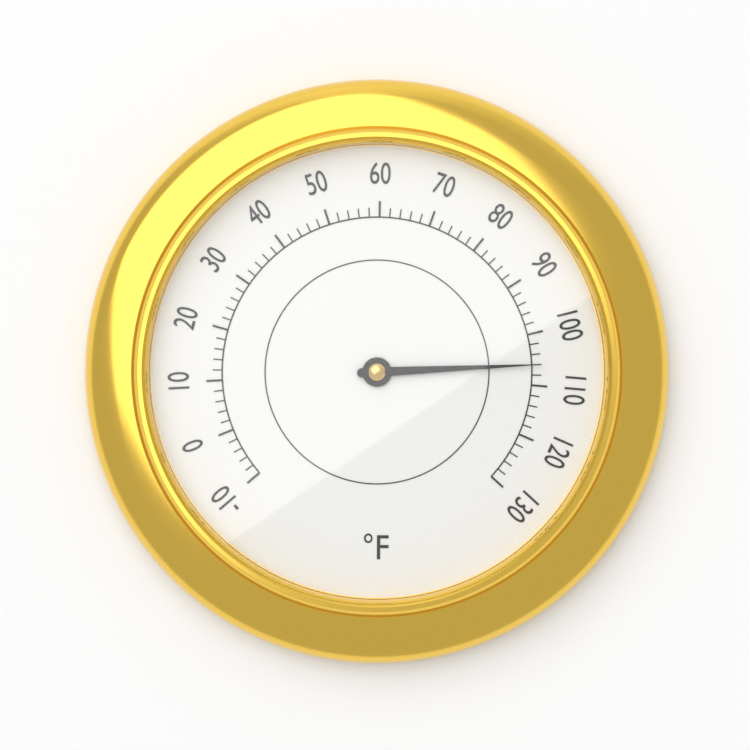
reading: 106 °F
